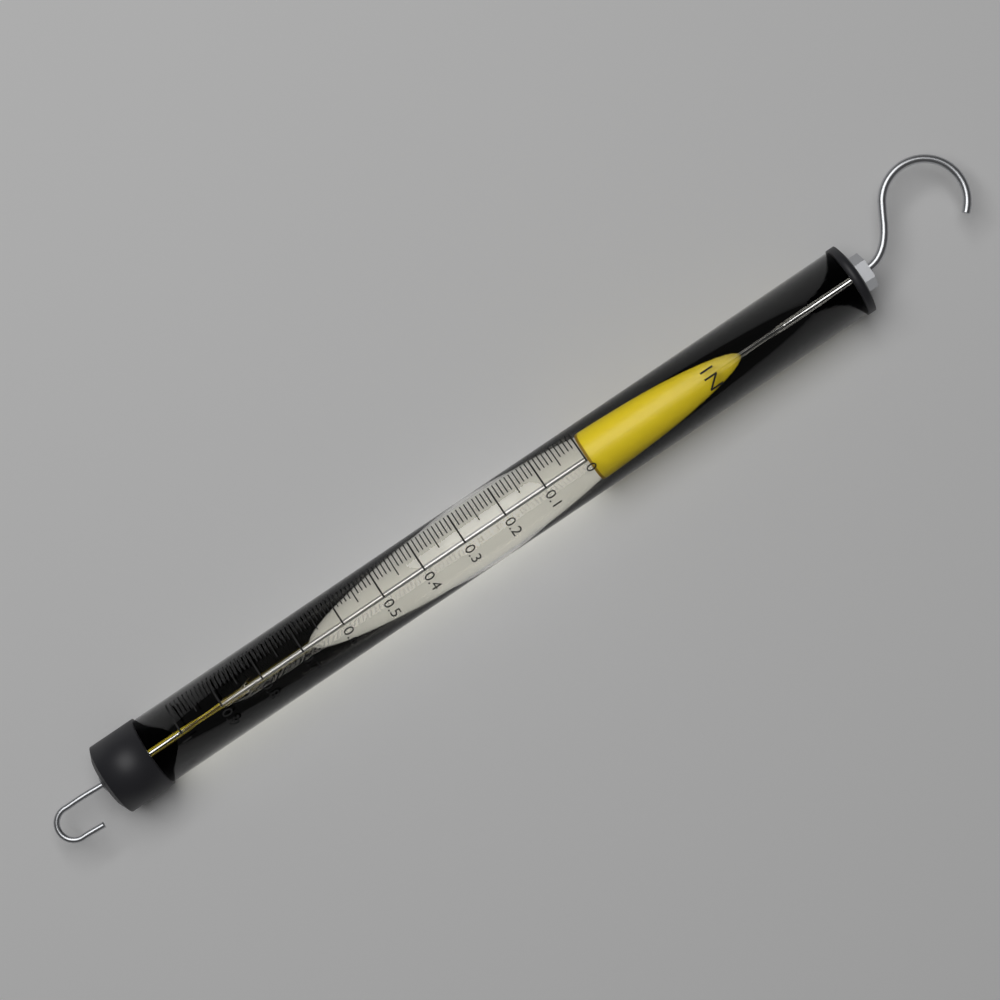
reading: 0.00 N
